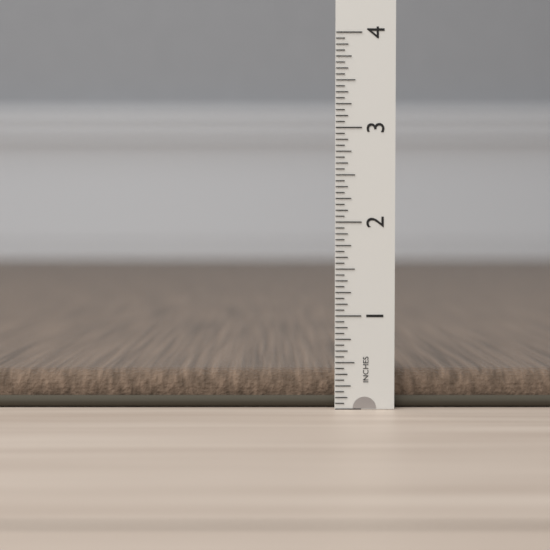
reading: 0.4000 in
